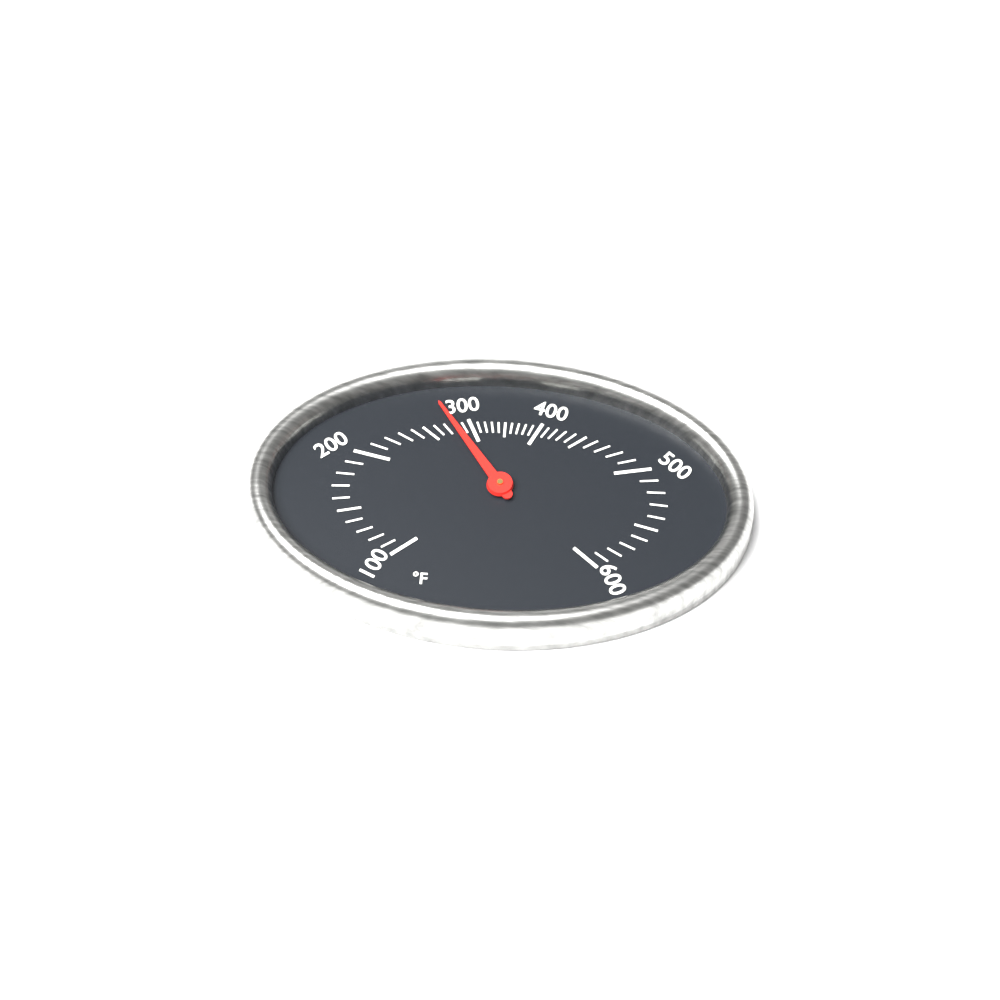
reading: 280 °F
